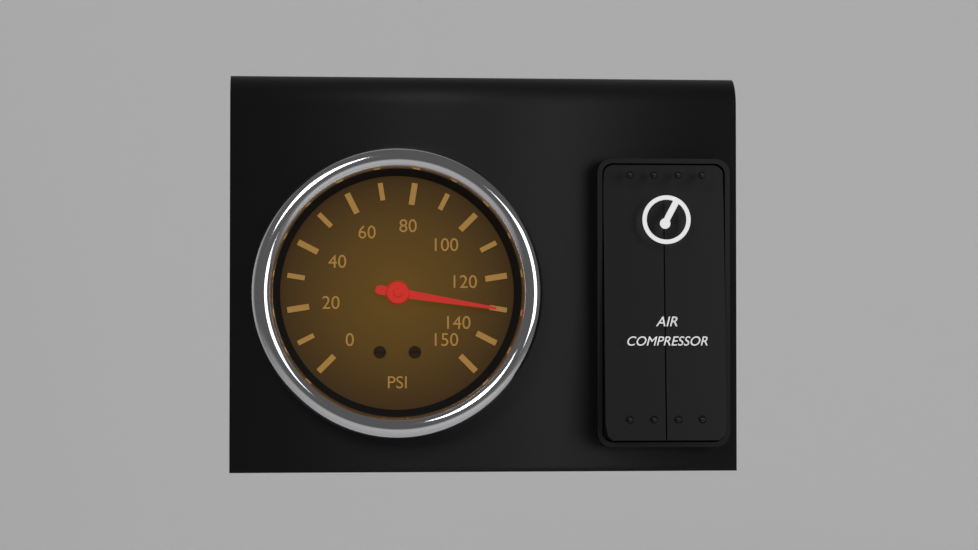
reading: 130 psi
